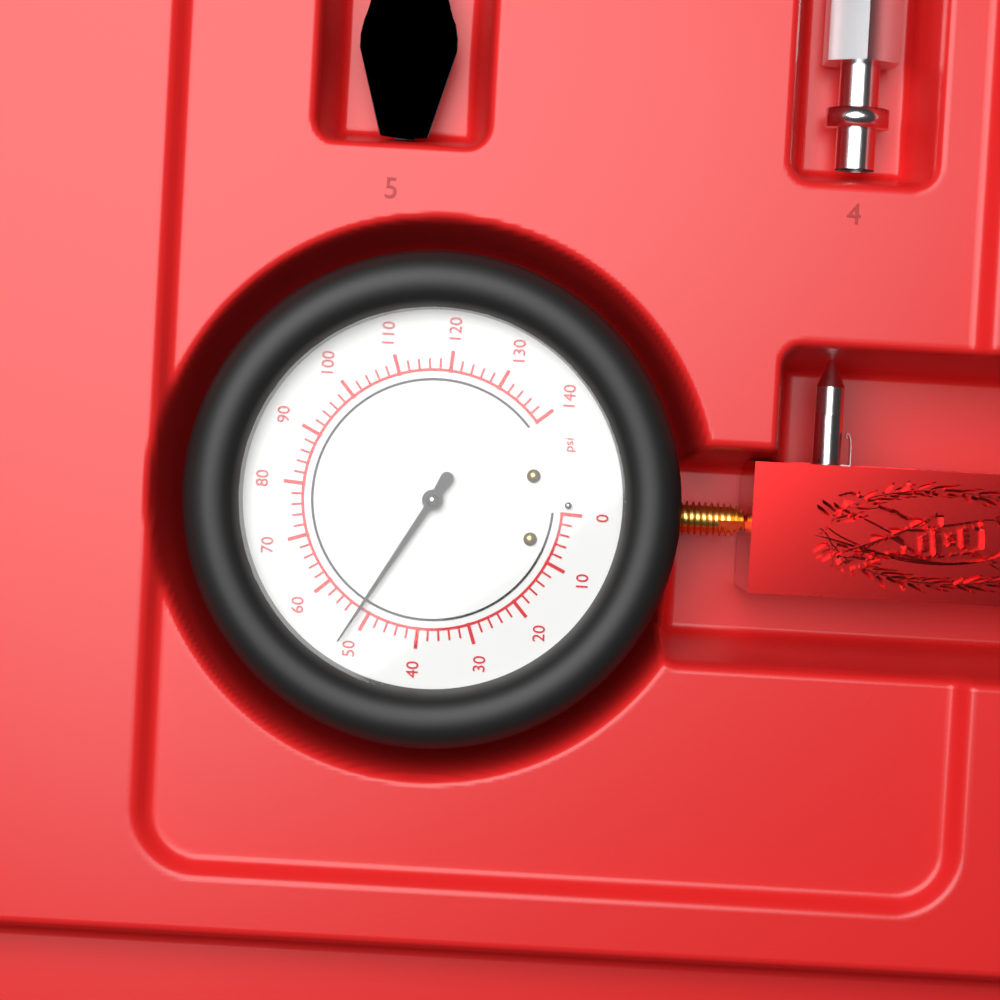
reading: 52 psi
